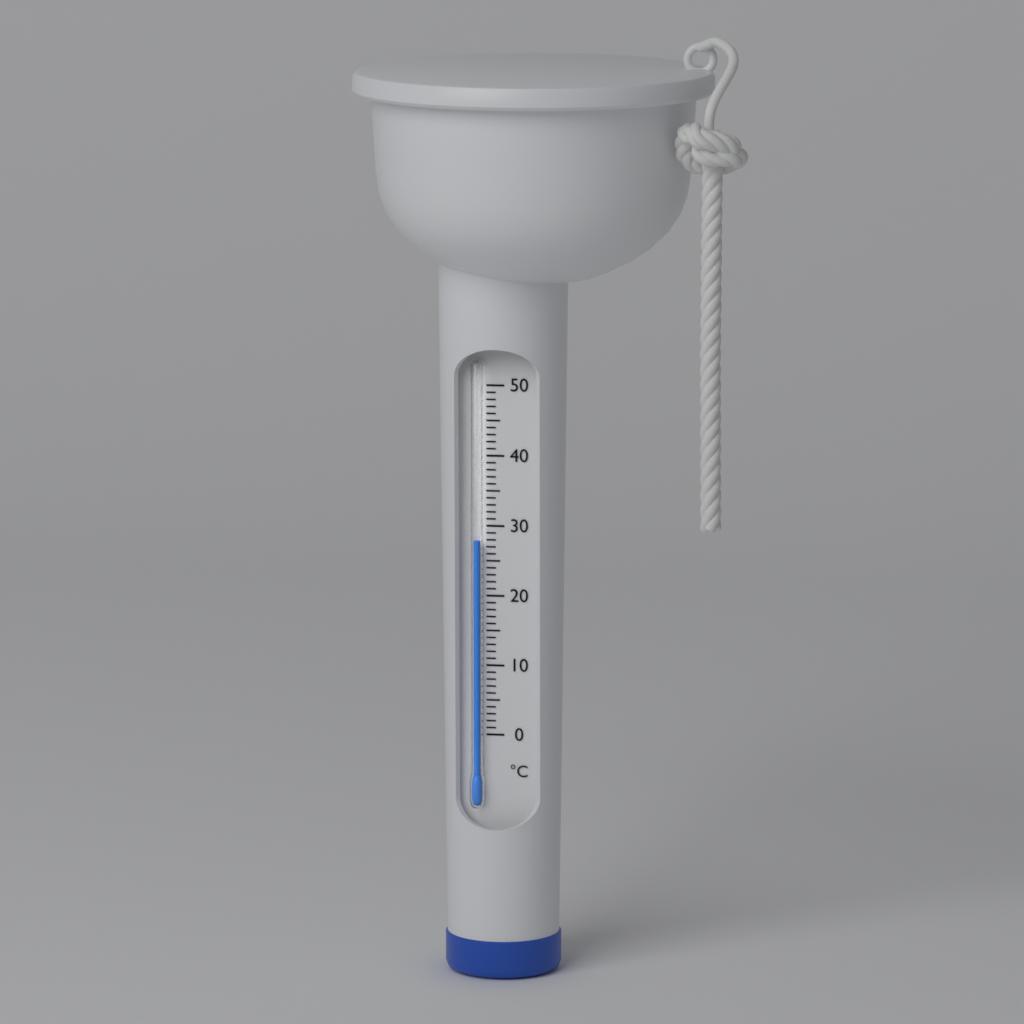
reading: 28 °C
